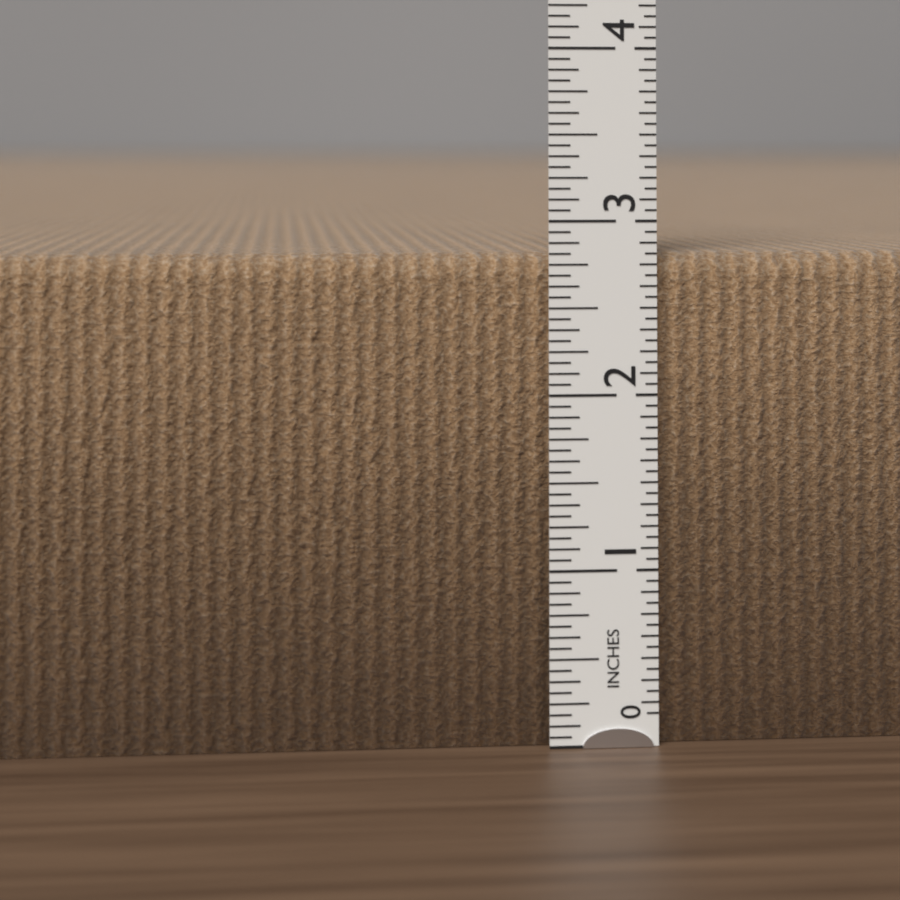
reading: 2.8125 in
